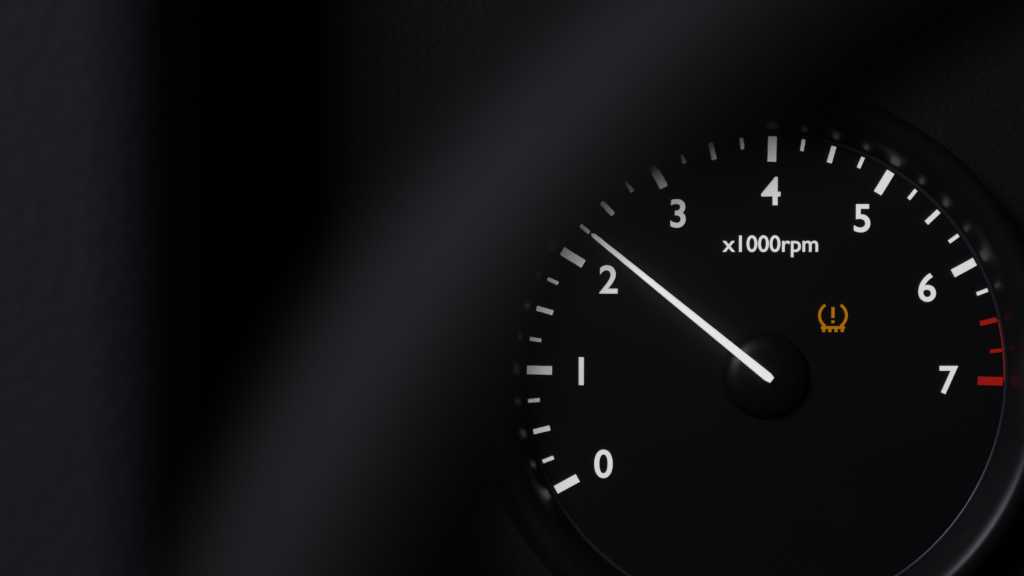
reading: 2250 rpm
